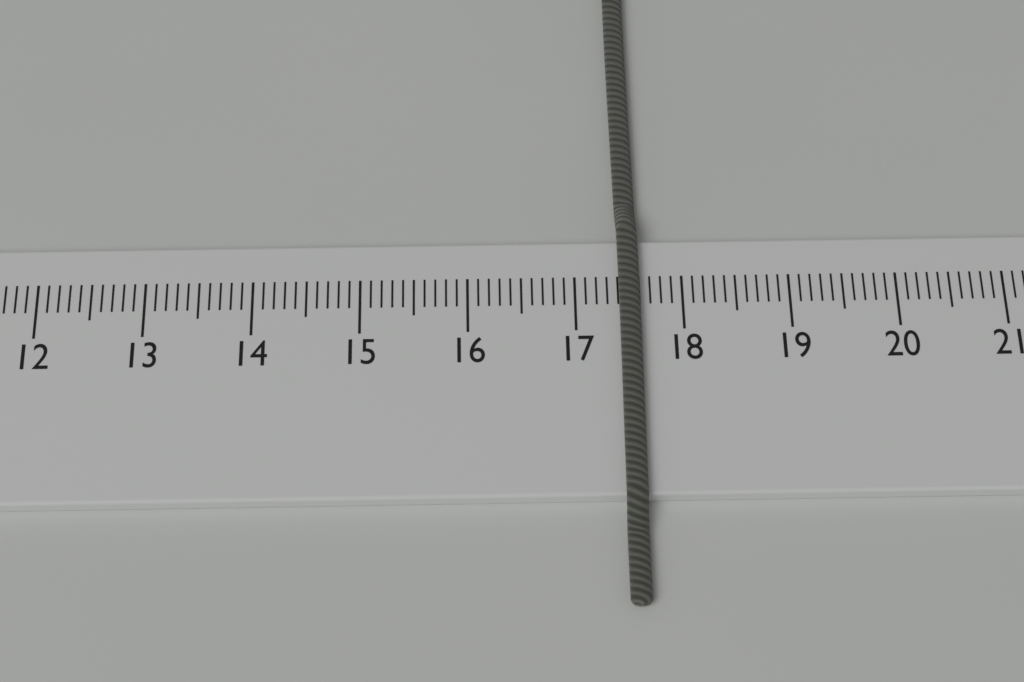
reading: 17.6 cm
